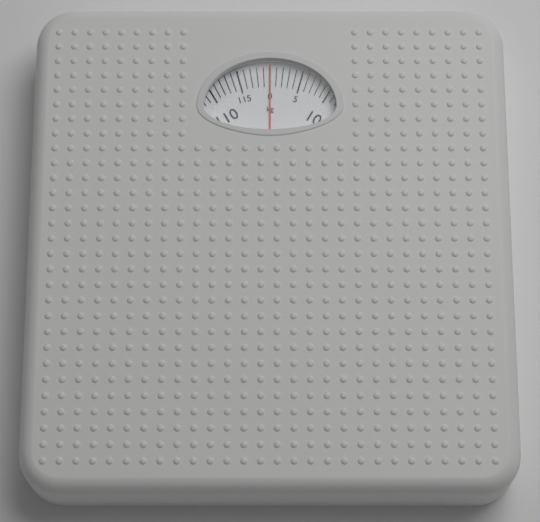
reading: 0 kg
